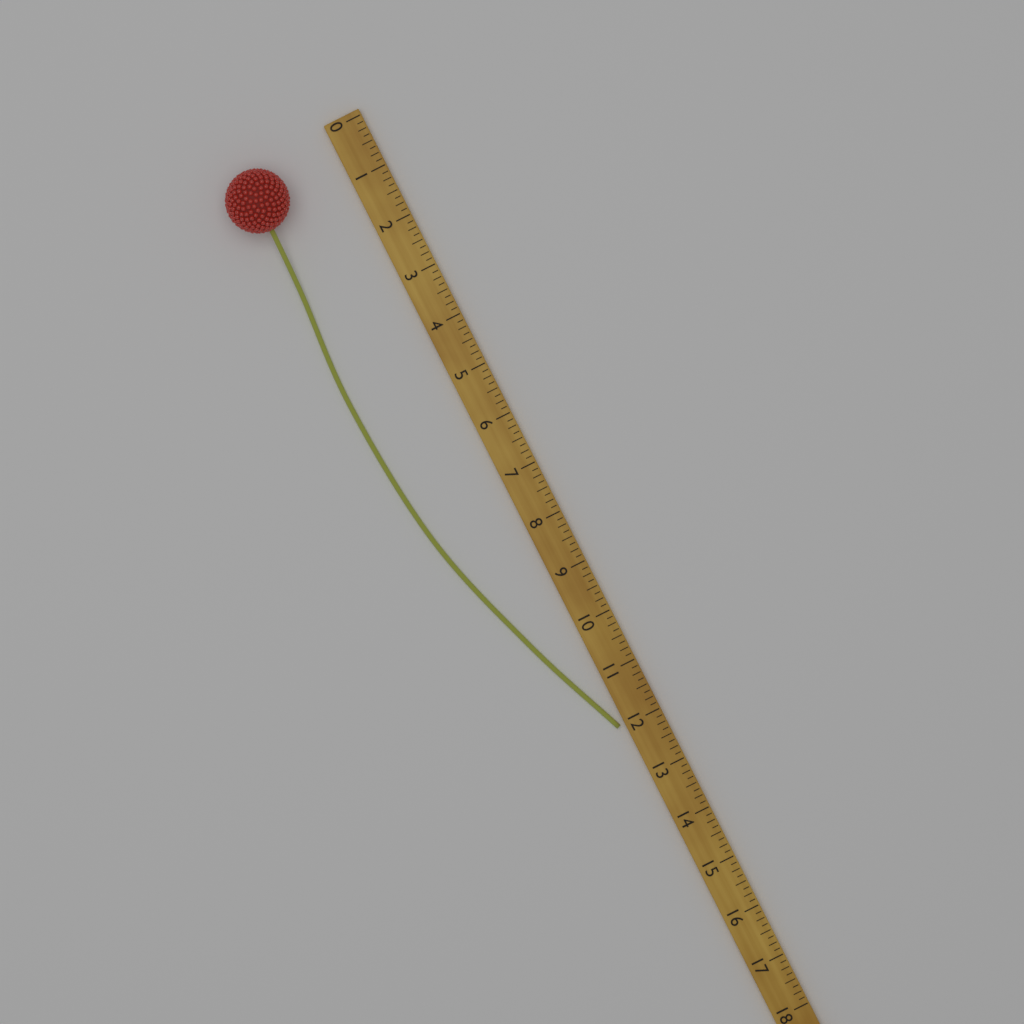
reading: 12.000 (no unit)
